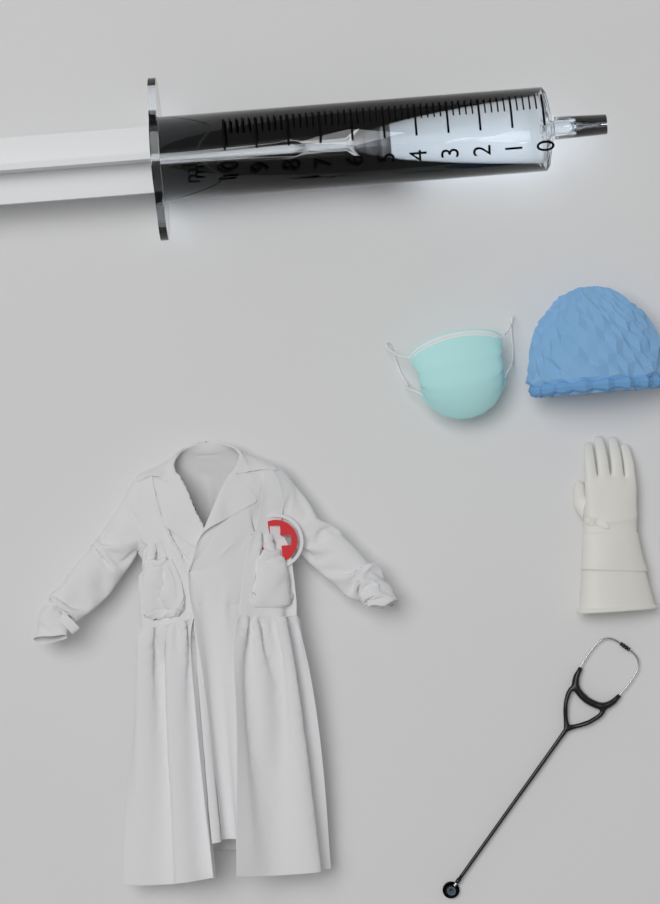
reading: 4.8 ml
